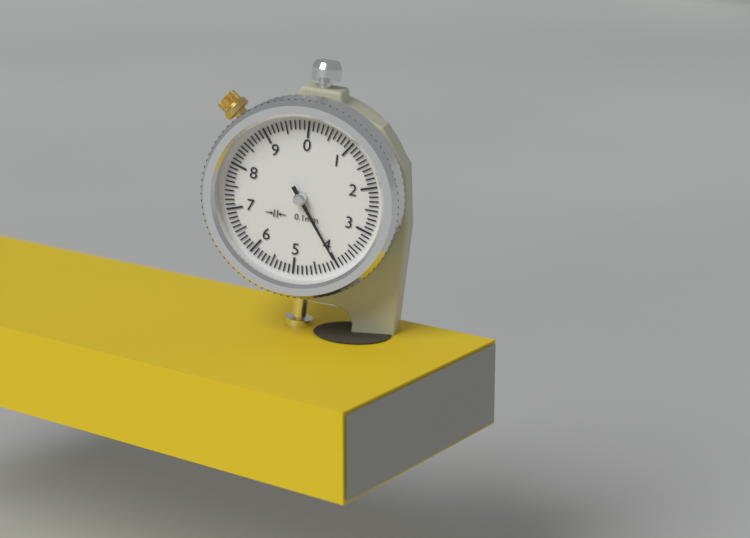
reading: 4.0 mm
